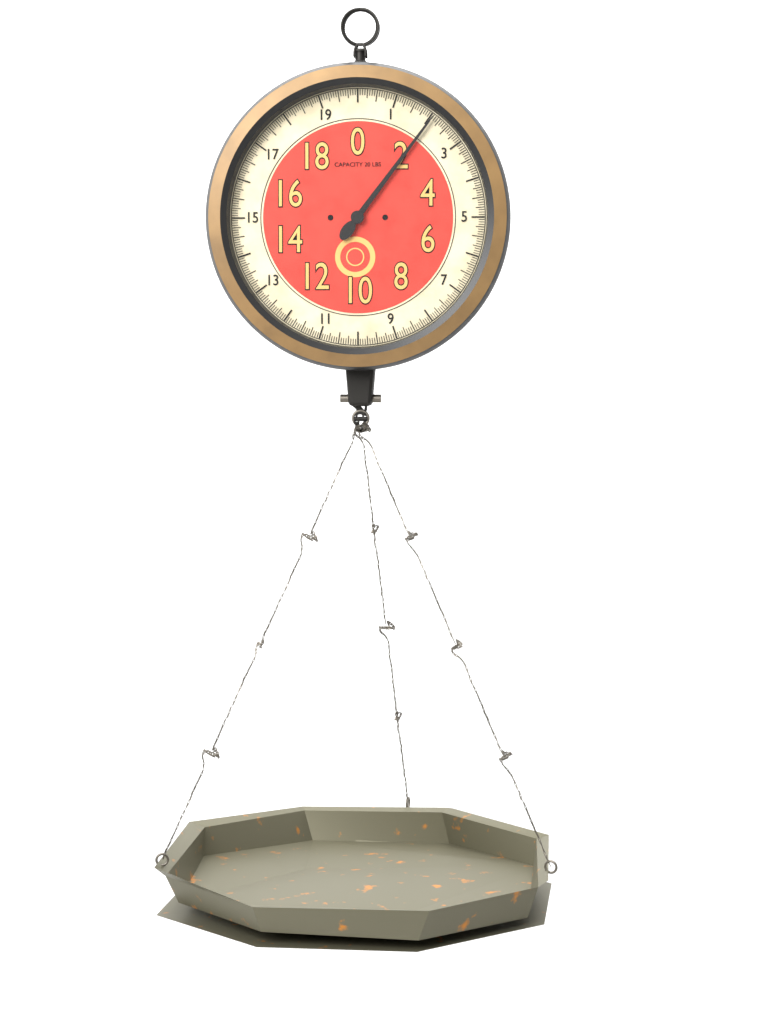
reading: 2.0625 lbs
